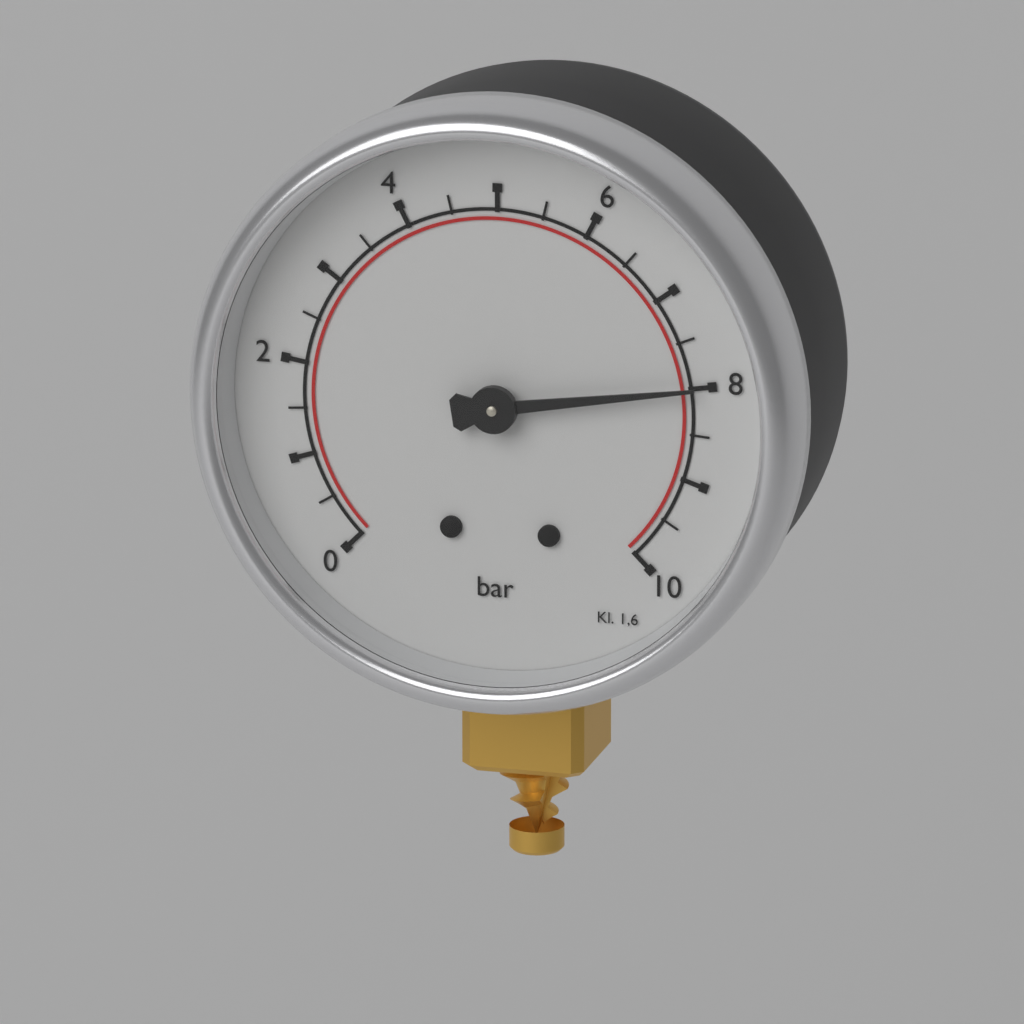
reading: 8.0 bar
